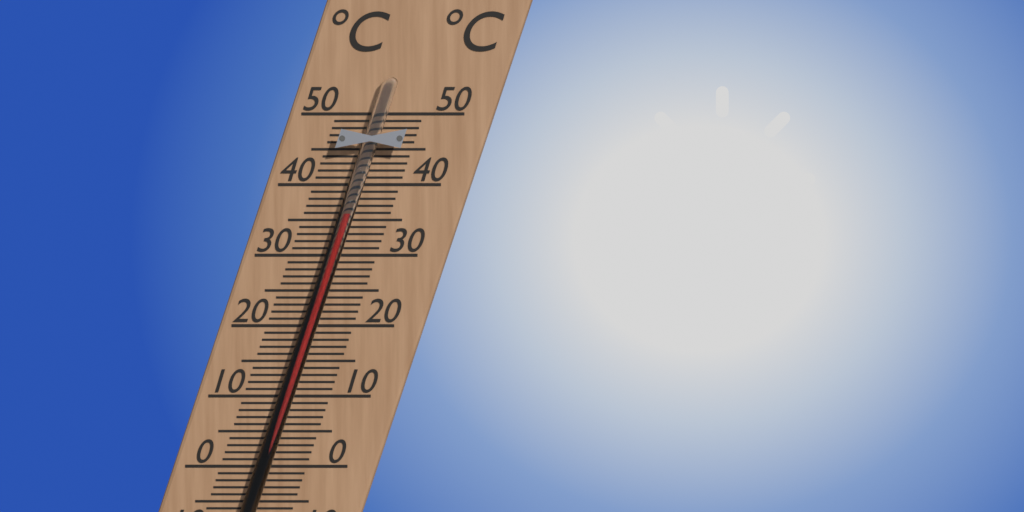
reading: 36 °C
